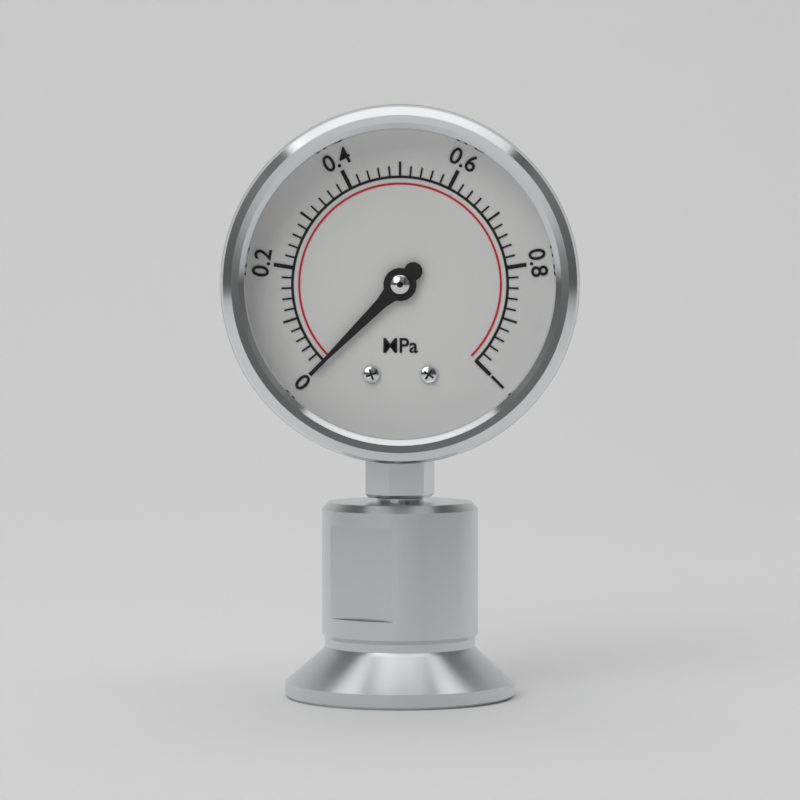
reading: 0.00 MPa
